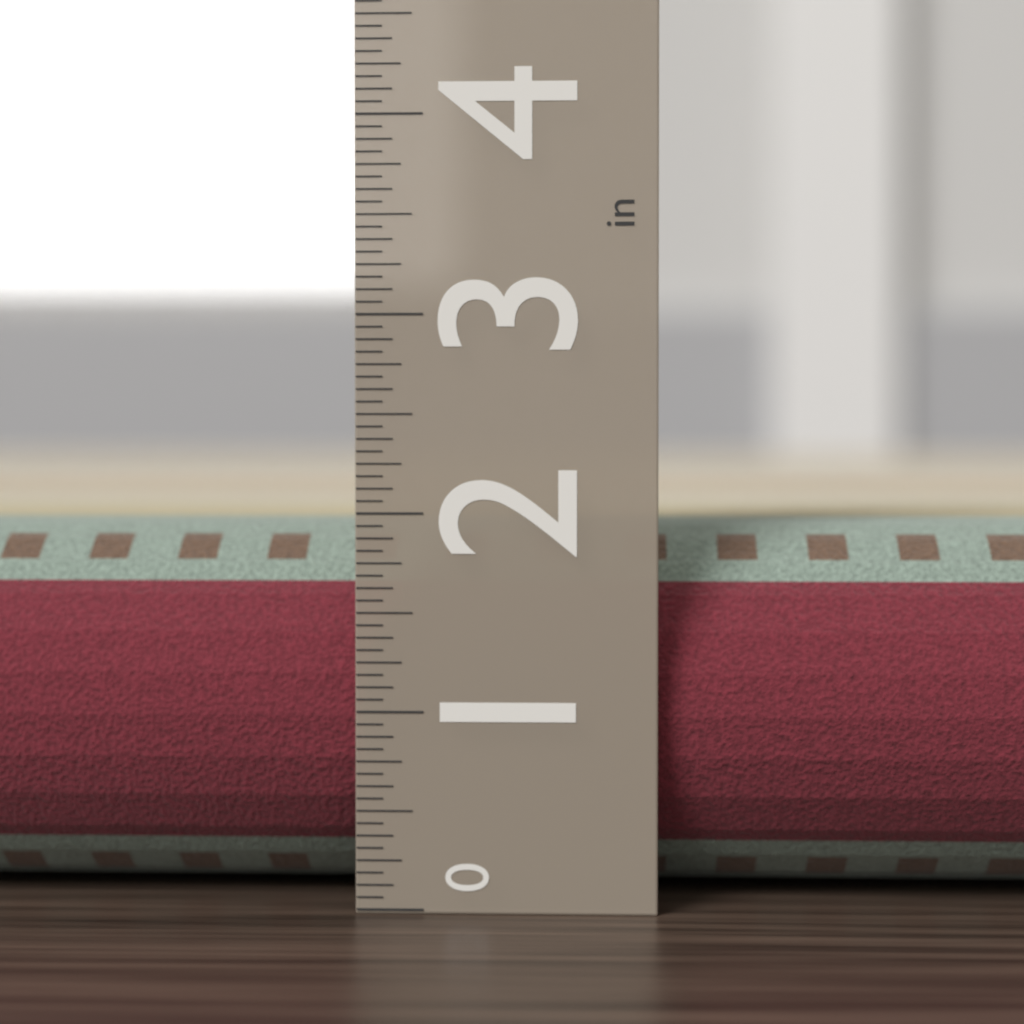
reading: 1.9375 in
